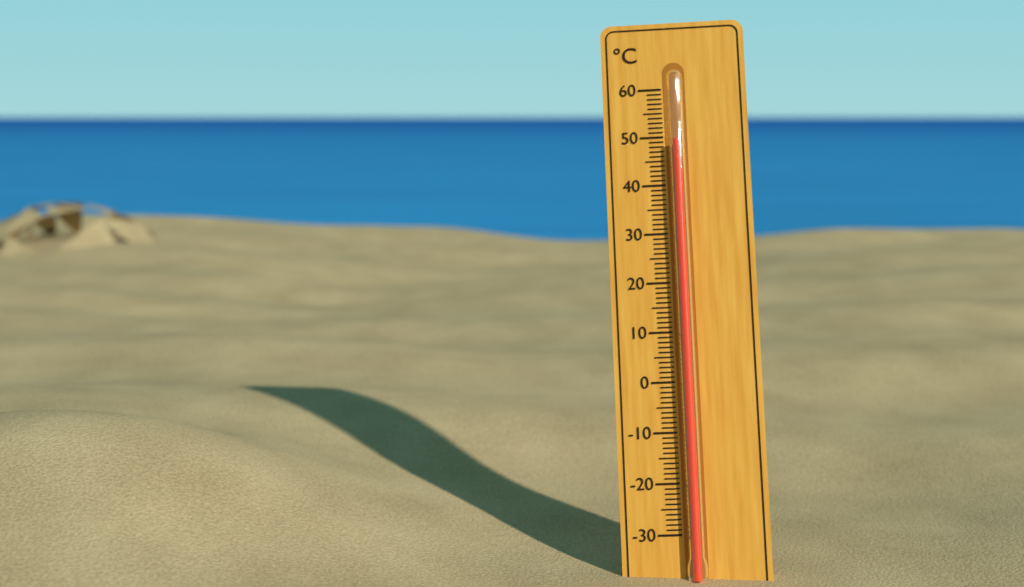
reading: 49 °C
